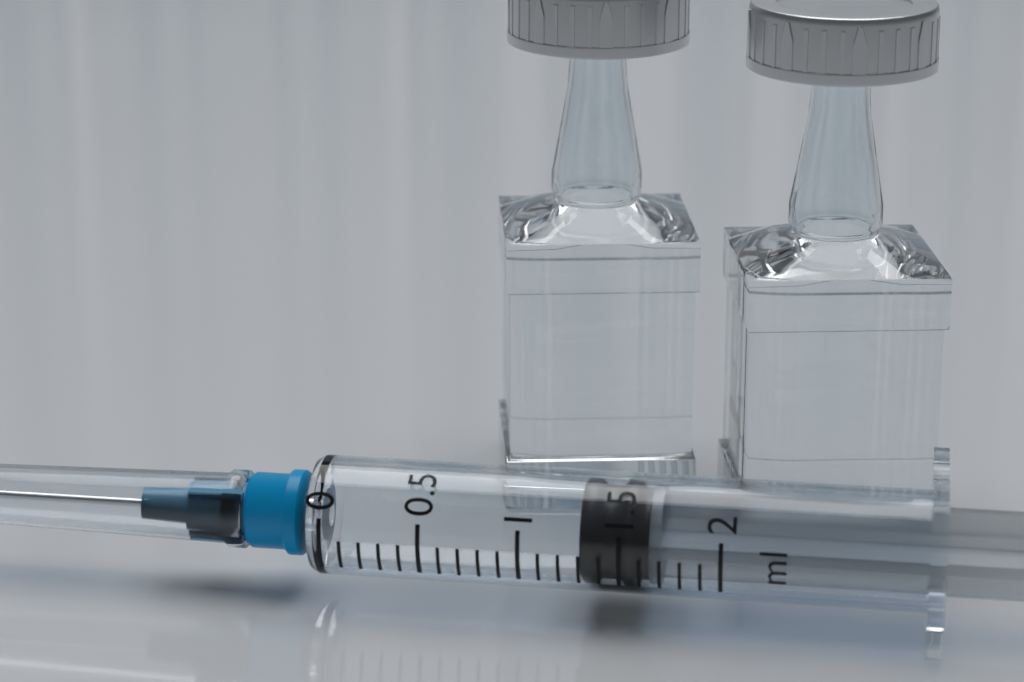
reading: 1.3 ml
